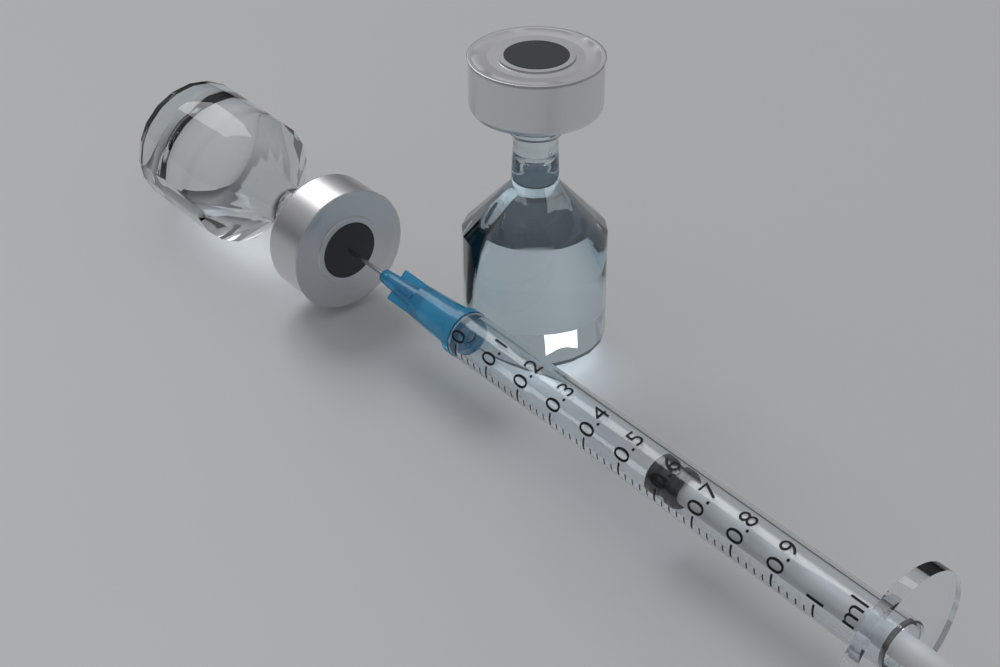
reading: 0.56 ml
